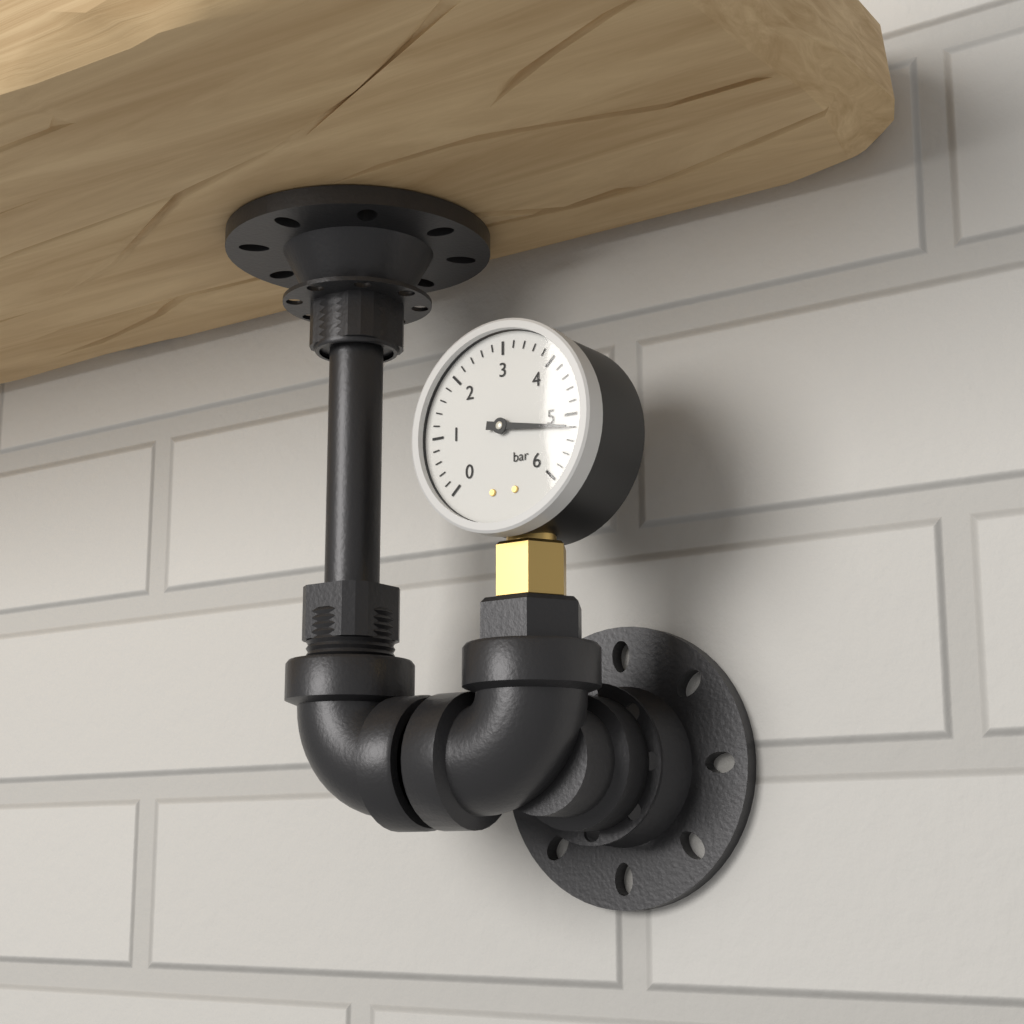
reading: 5.2 bar
